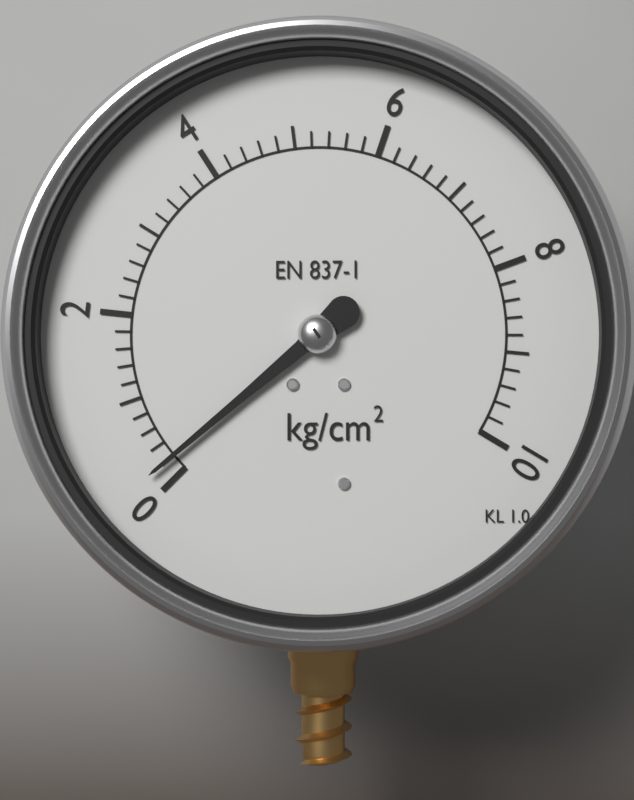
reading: 0.2 kg/cm²
